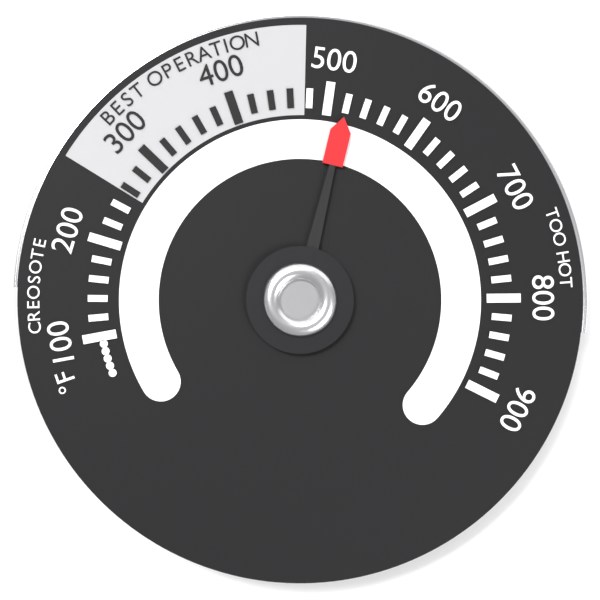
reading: 520 °F
